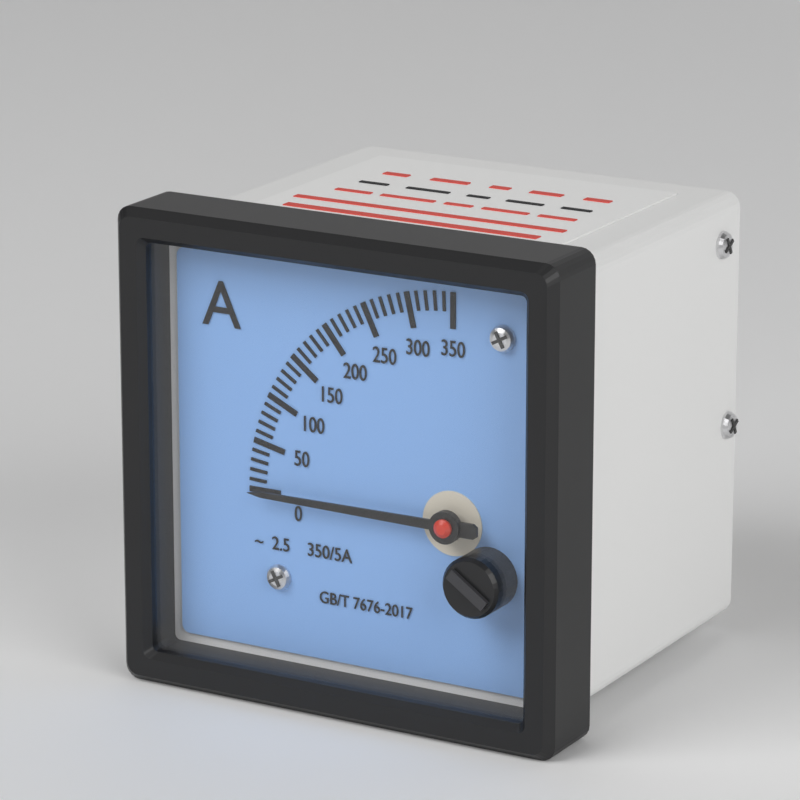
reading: 0 A
